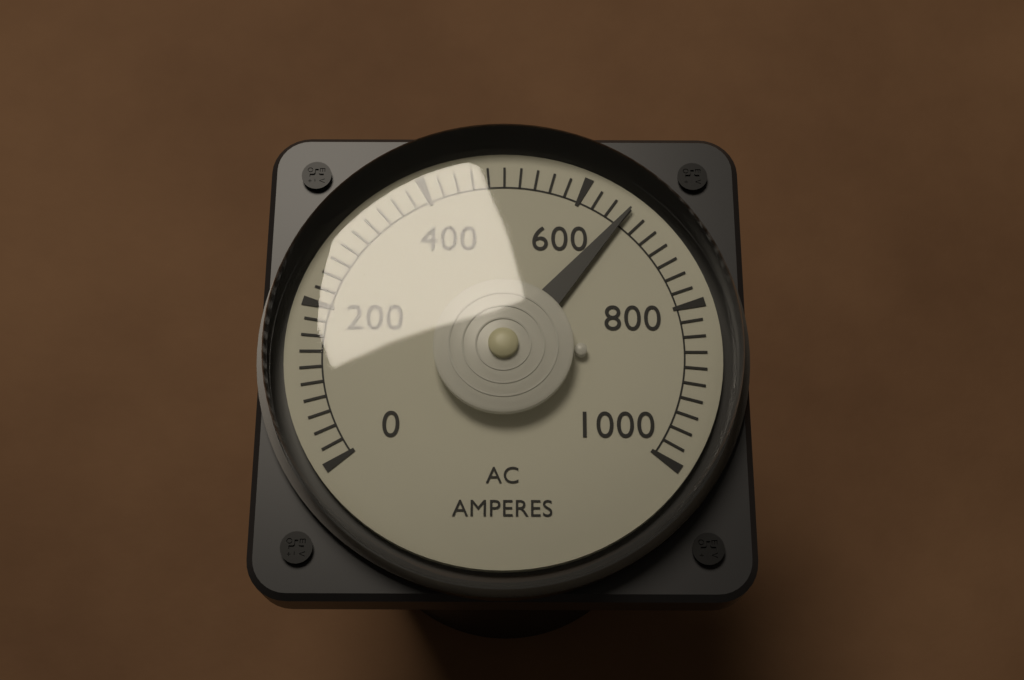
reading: 660 A
